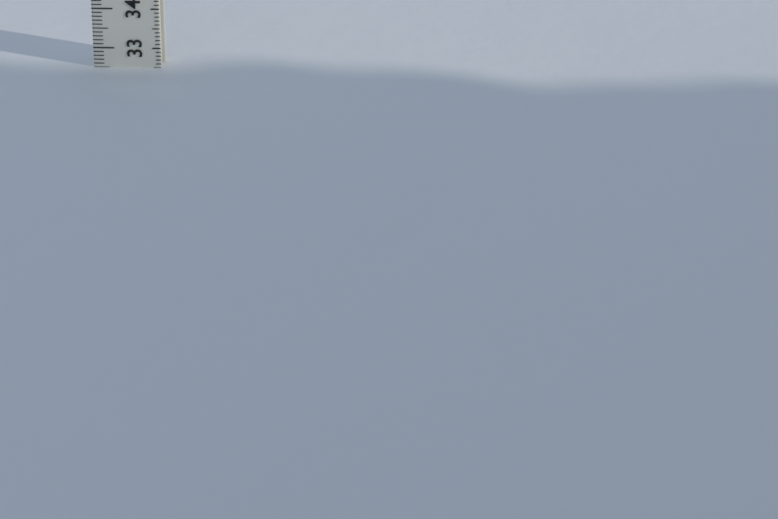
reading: 32.5 (no unit)
